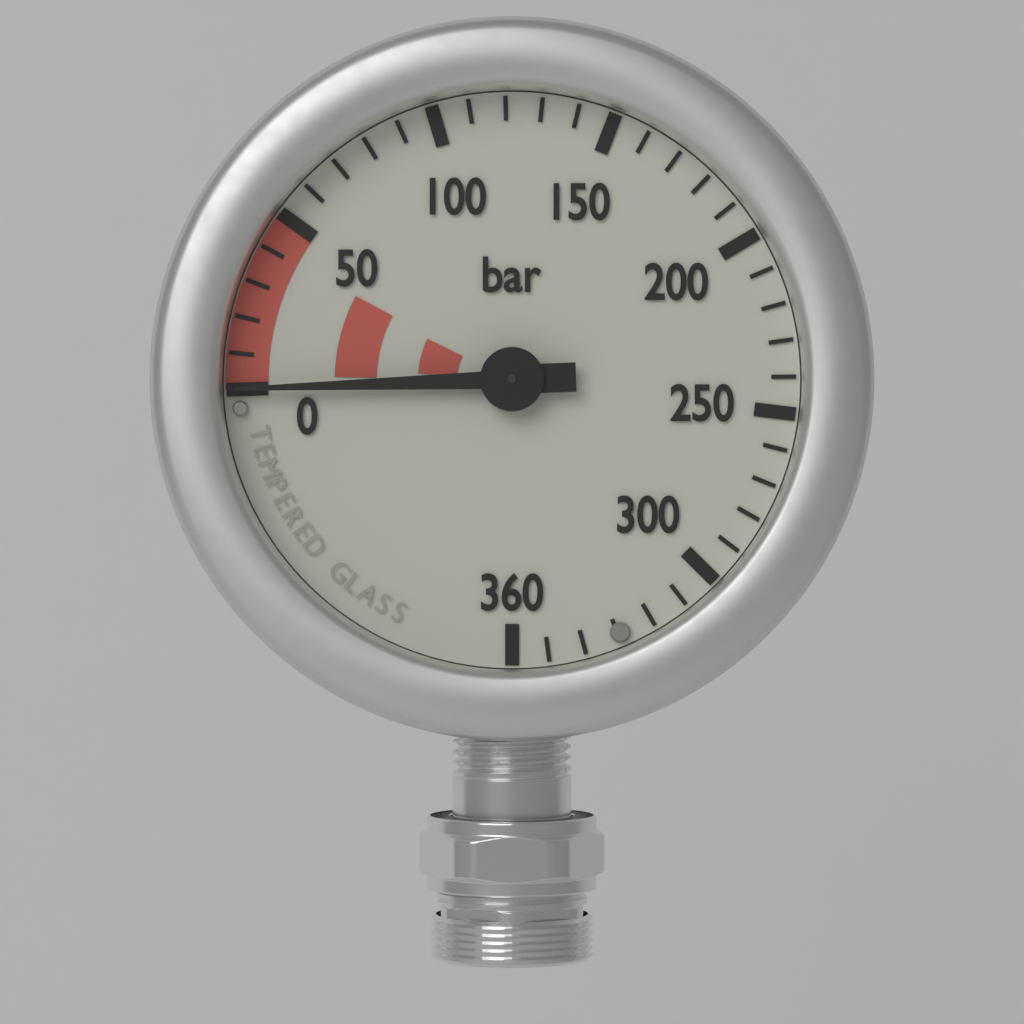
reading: 0 bar
